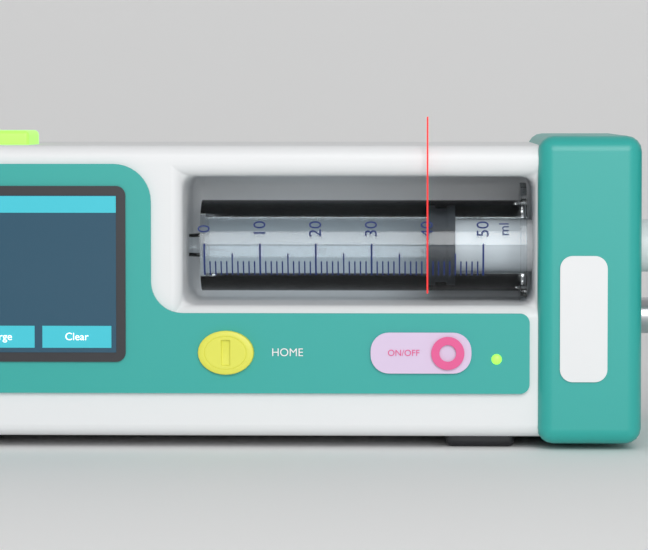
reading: 40 ml
